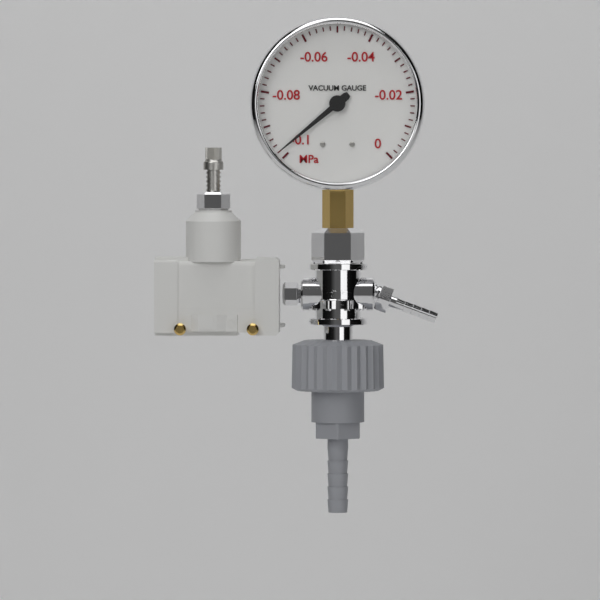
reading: -0.098 MPa
